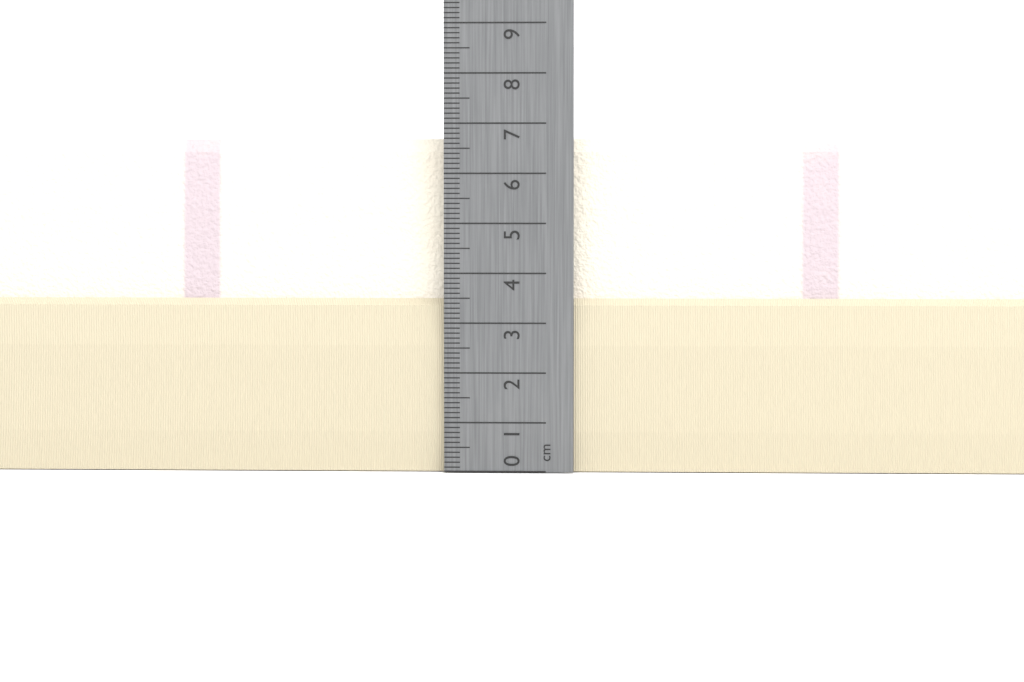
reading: 6.7 cm
